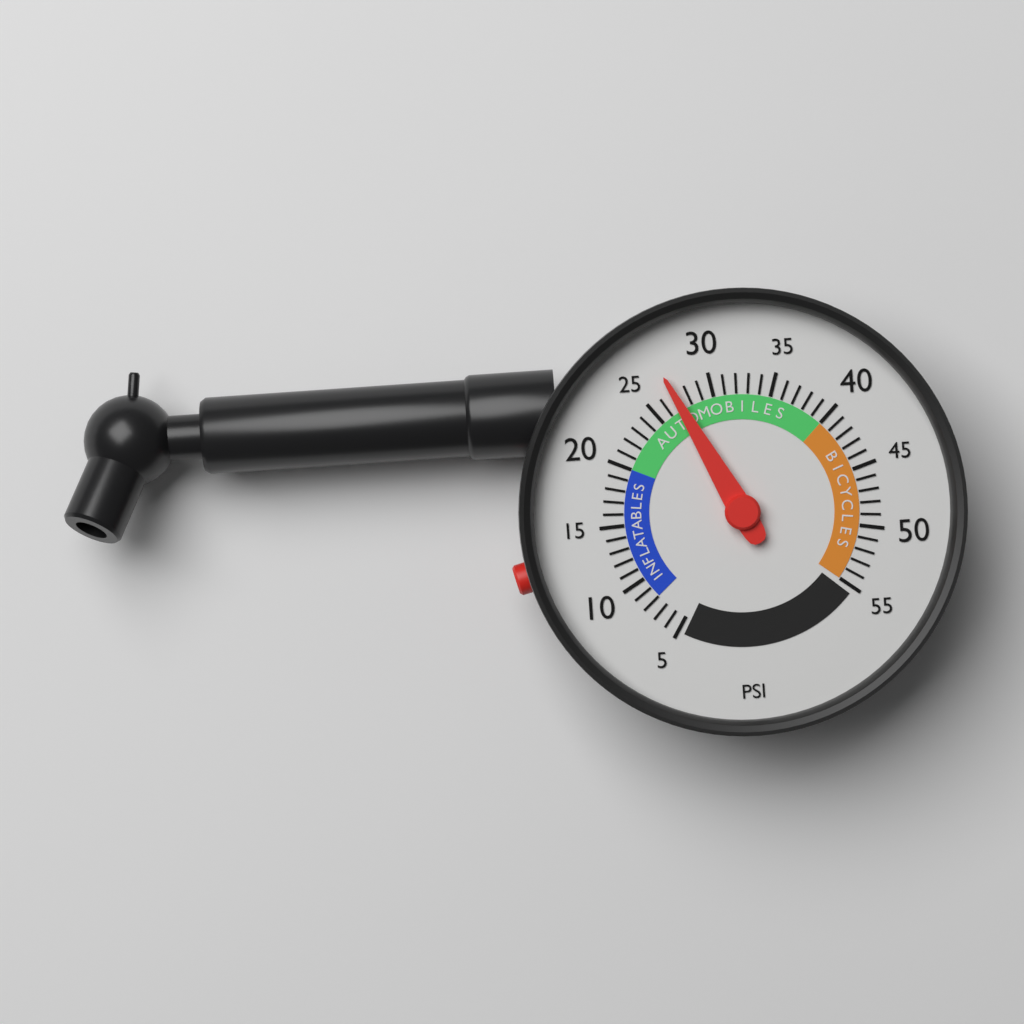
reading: 27 psi
